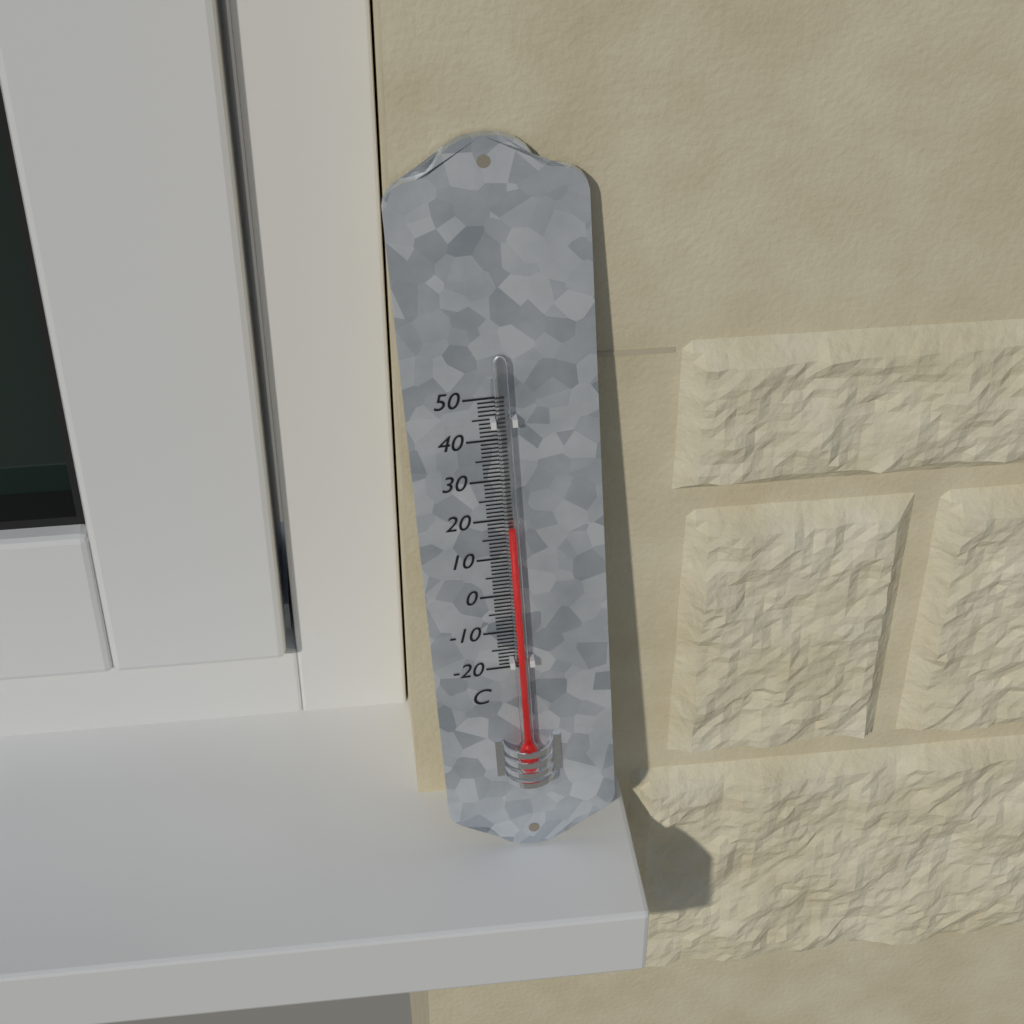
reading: 18 °C
